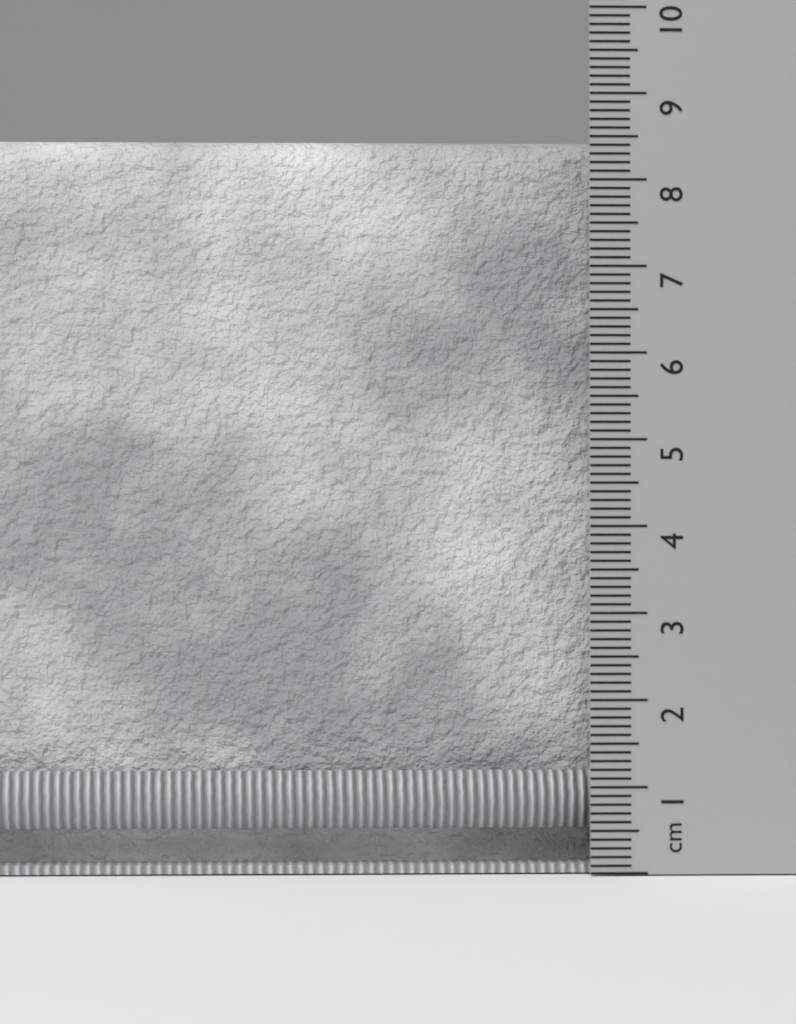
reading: 8.5 cm
